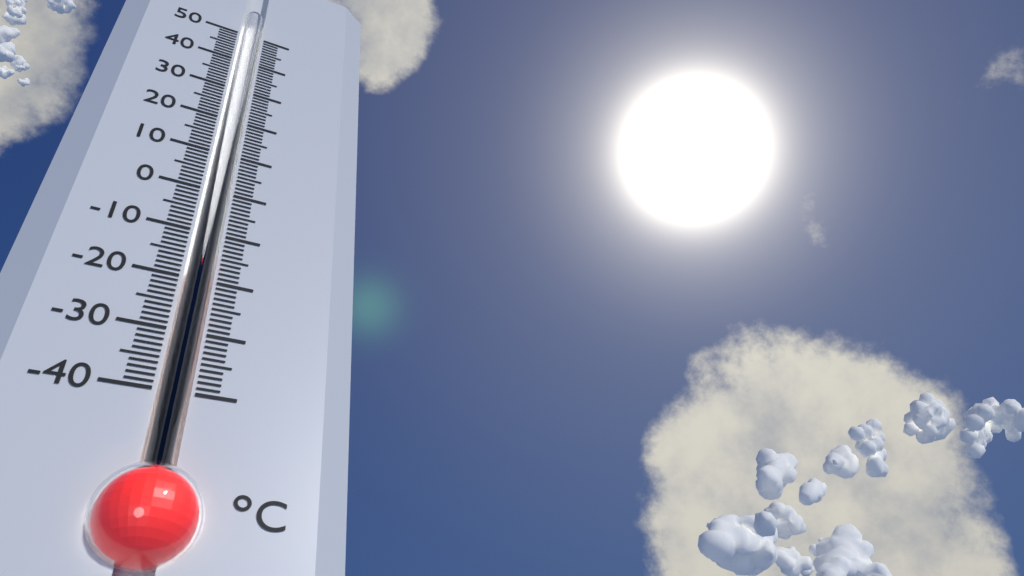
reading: -16 °C
